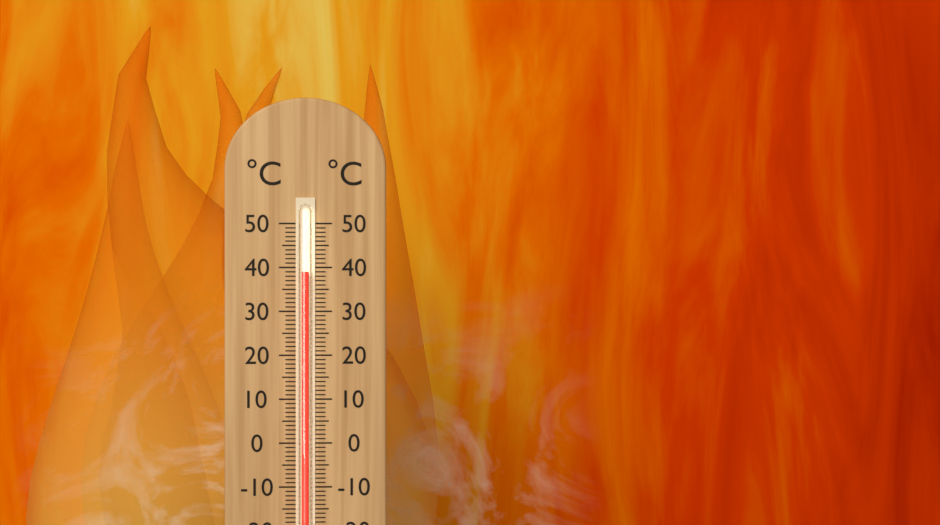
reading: 39 °C
